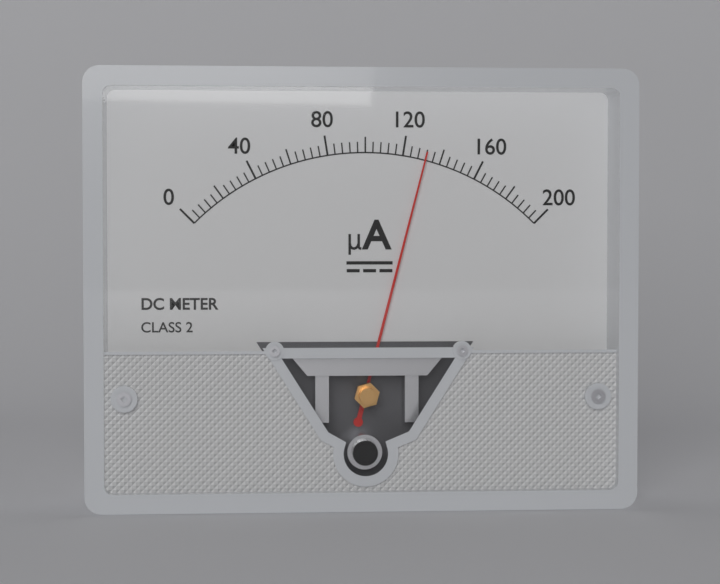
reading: 132 µA
